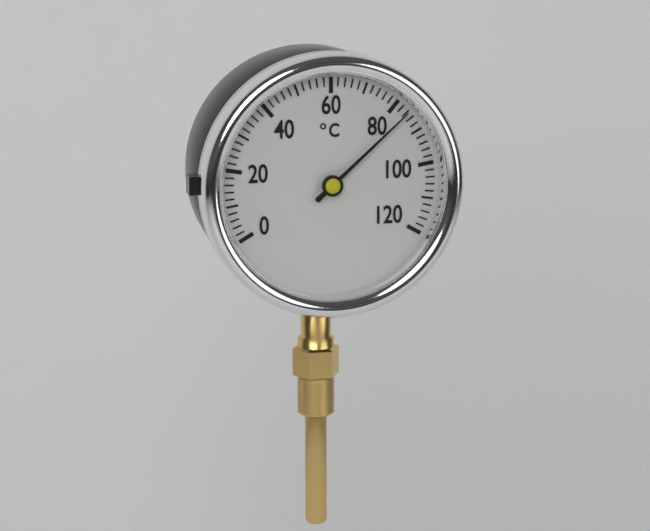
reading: 84 °C
